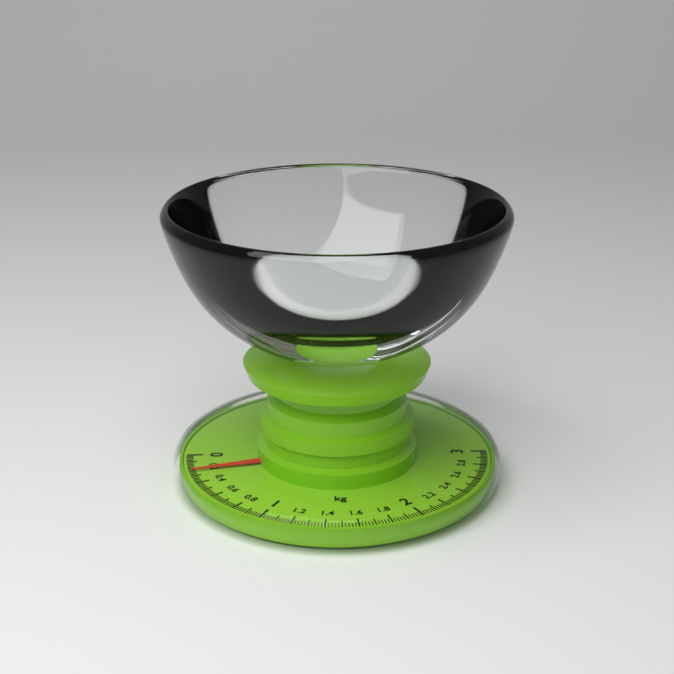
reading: 0.24 kg
